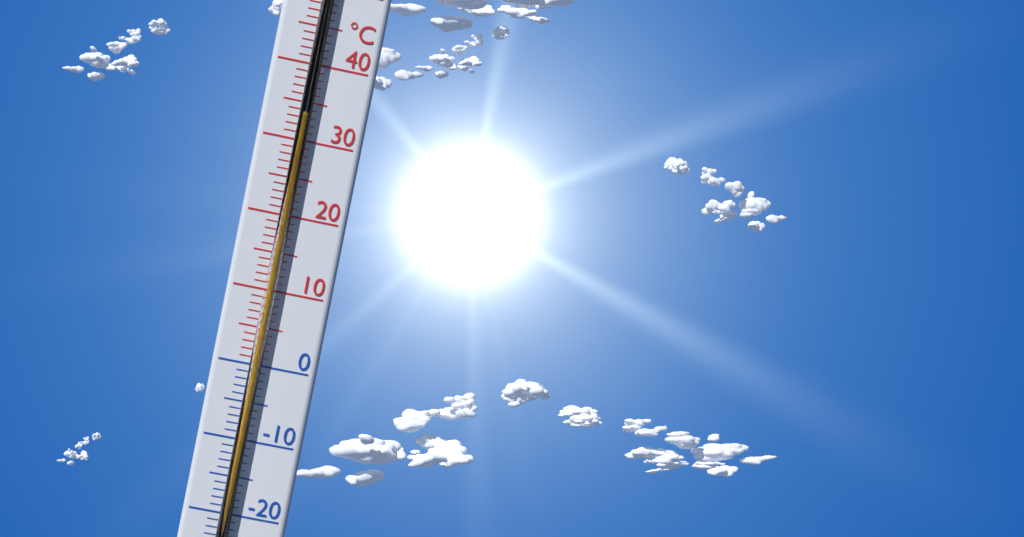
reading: 33 °C
